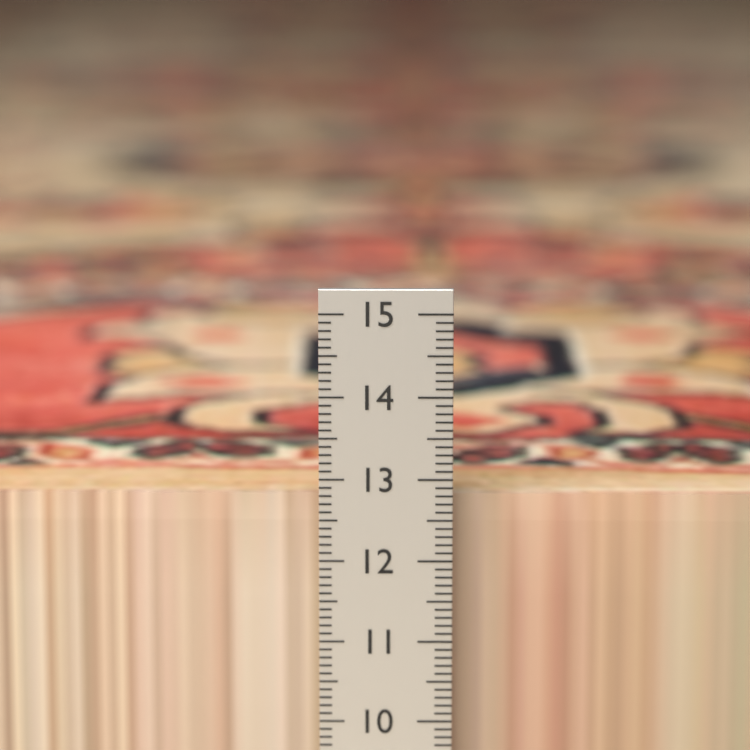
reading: 12.7 cm
